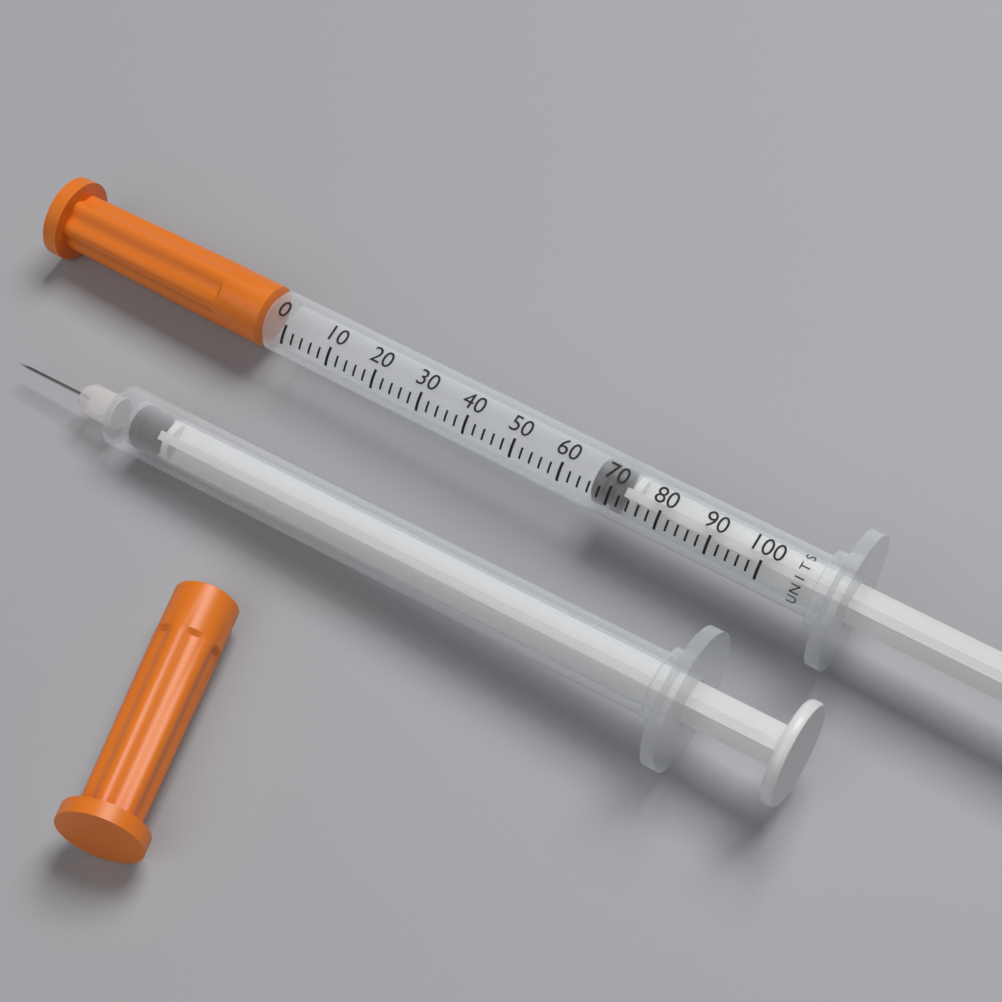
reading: 66 units
